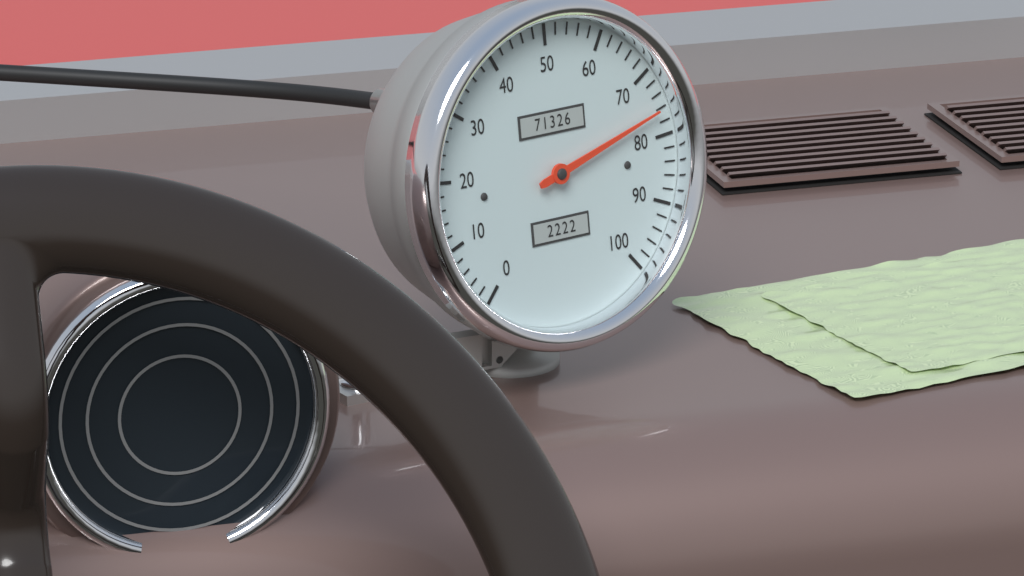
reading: 76 (no unit)
